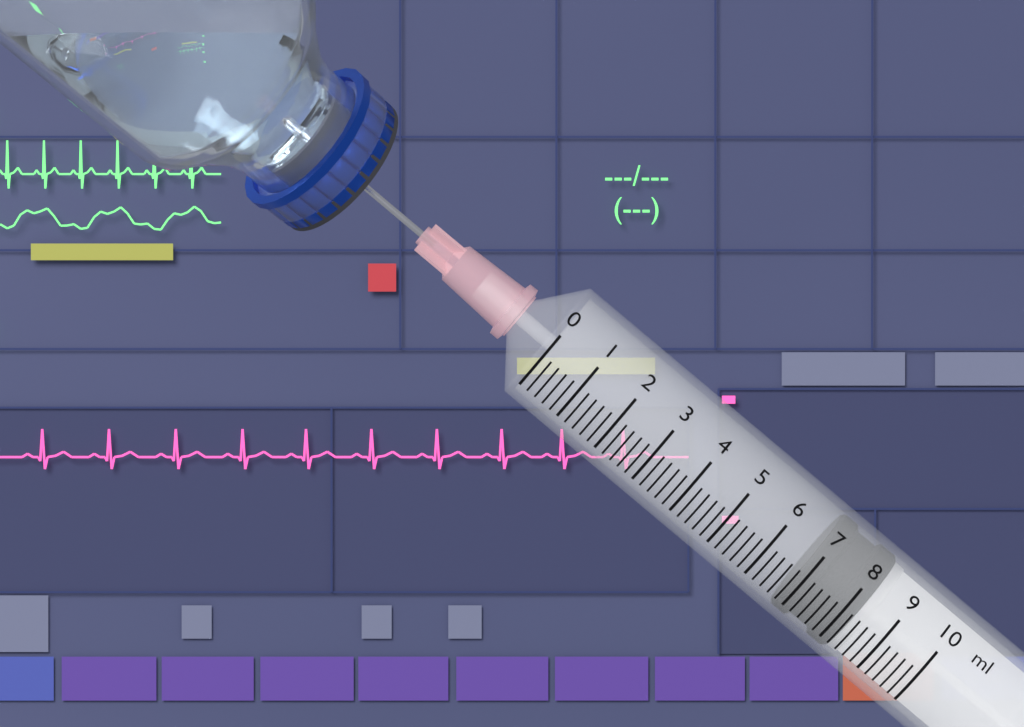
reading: 6.8 ml
